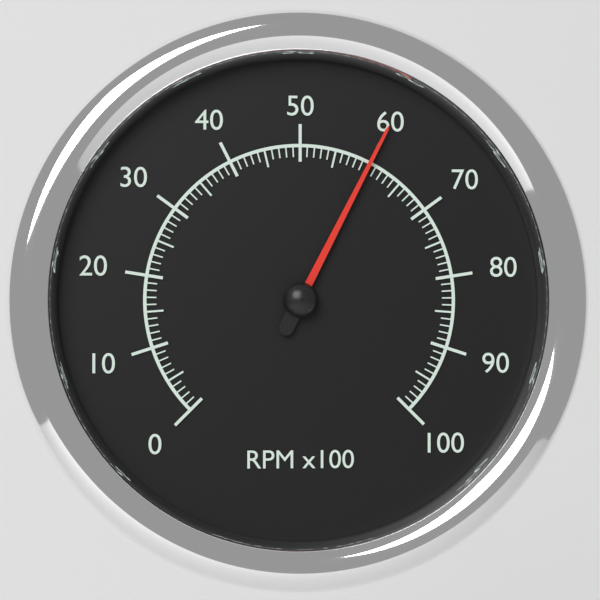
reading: 60 RPM x100
